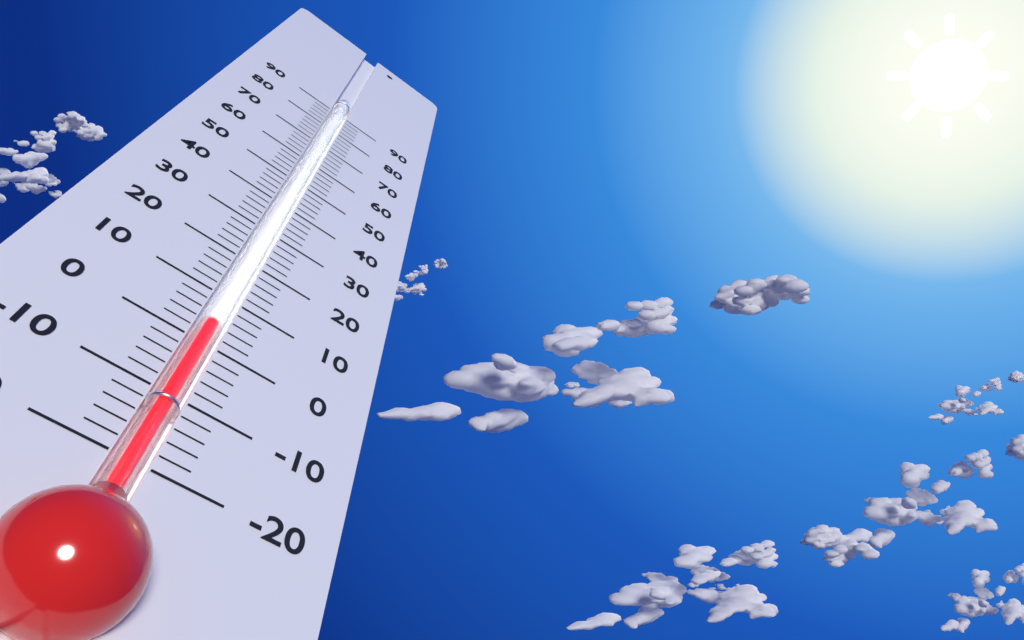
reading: 4 (no unit)
